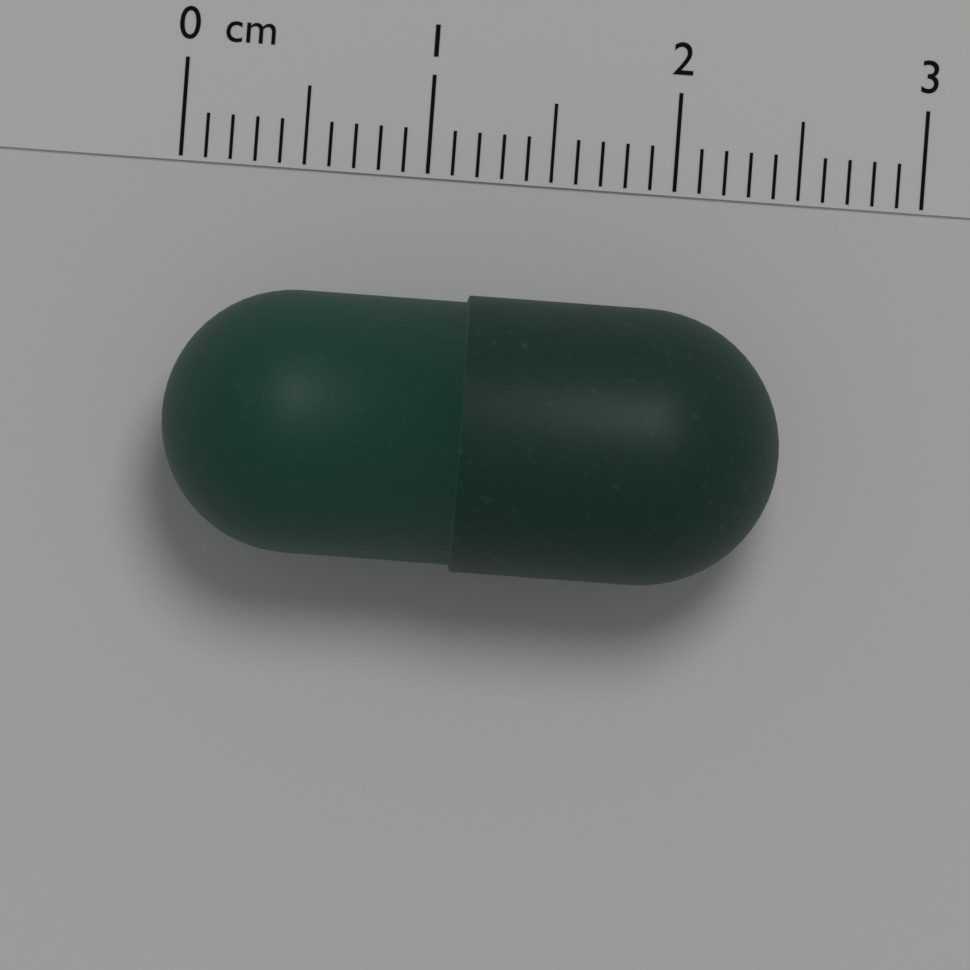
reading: 2.5 cm
